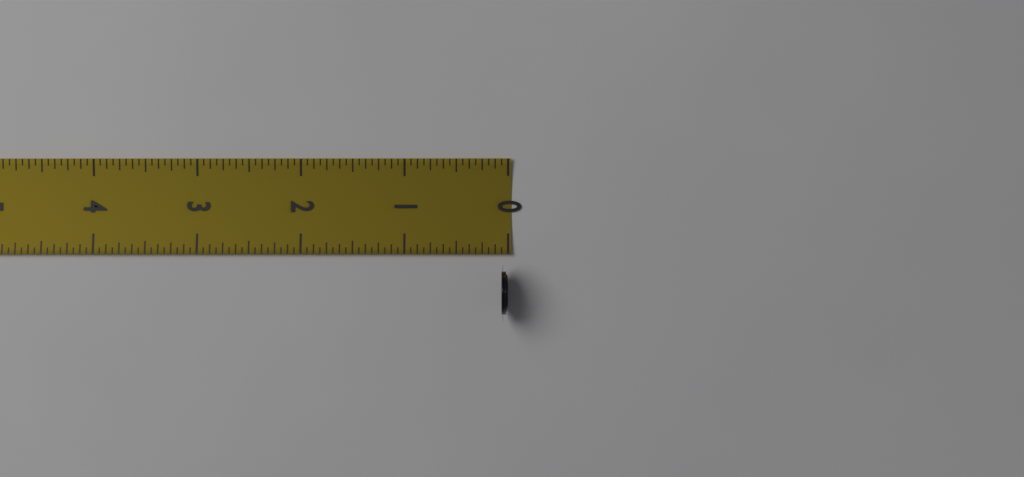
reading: 0.0625 in
